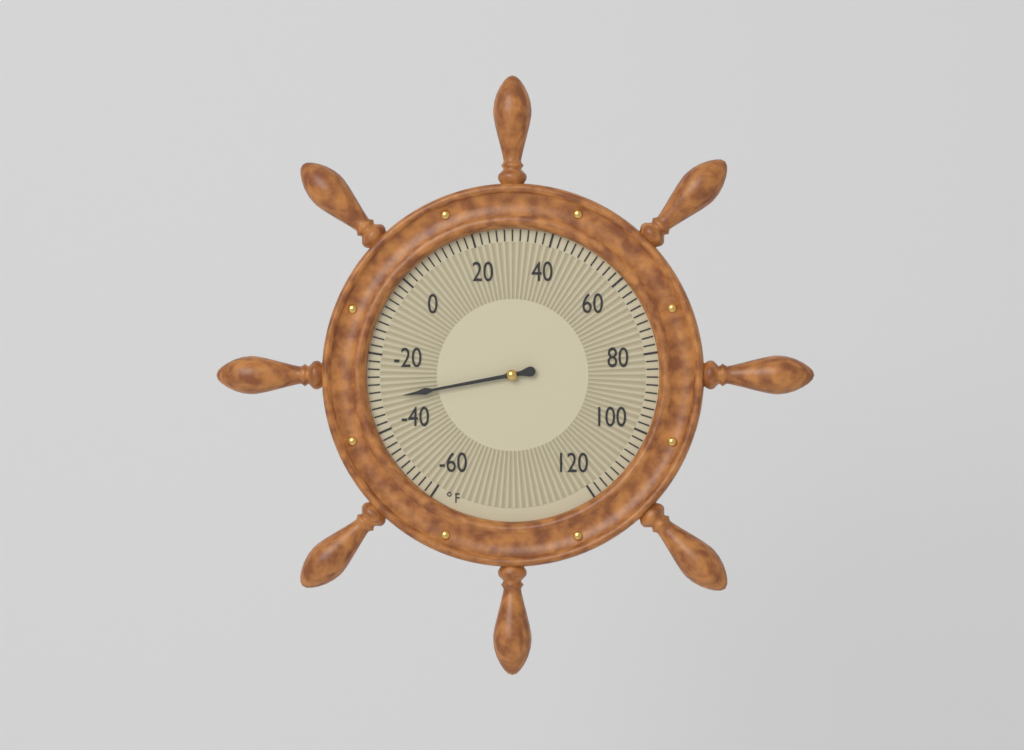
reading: -32 °F
